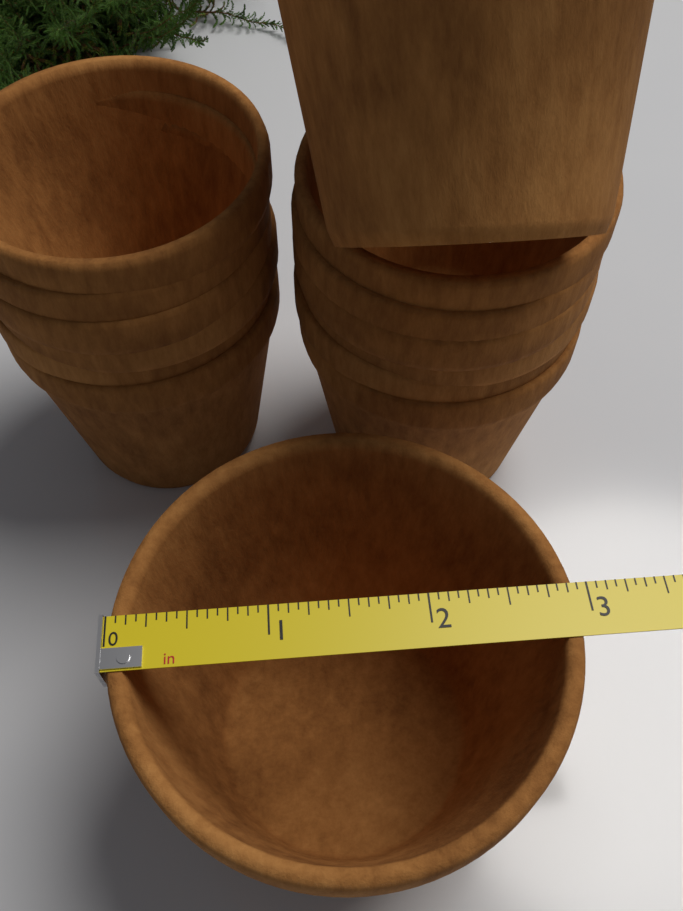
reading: 2.9375 in
